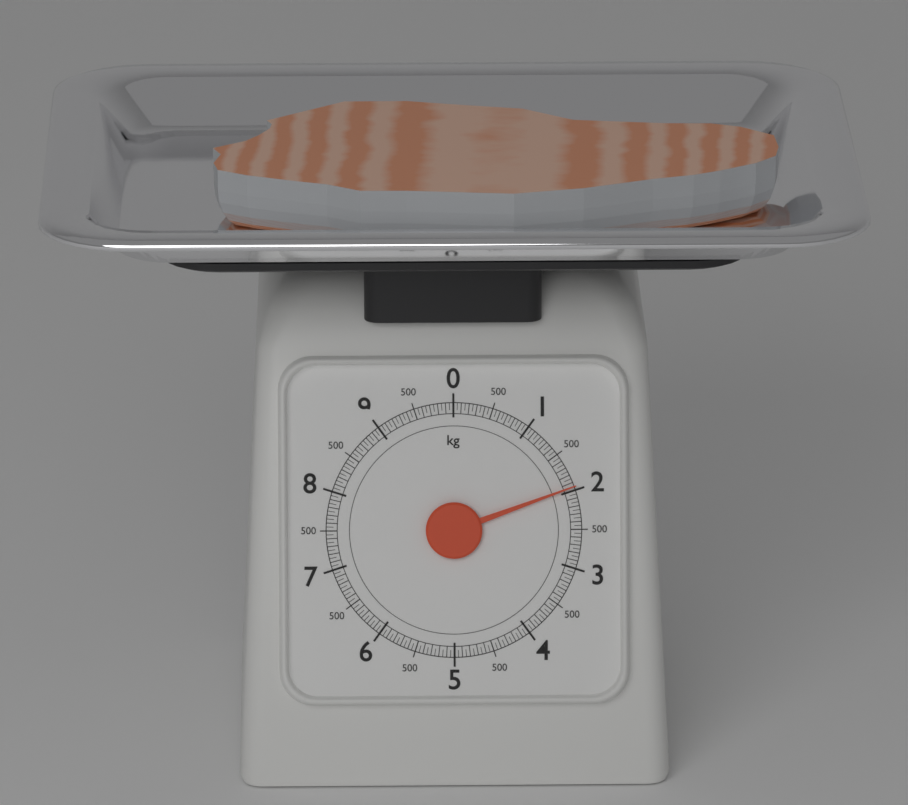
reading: 1.95 kg
